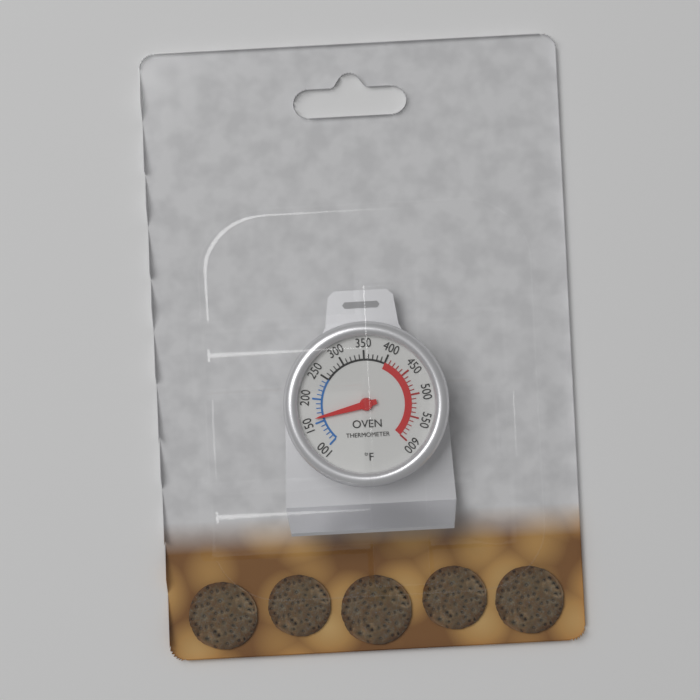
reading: 160 °F
